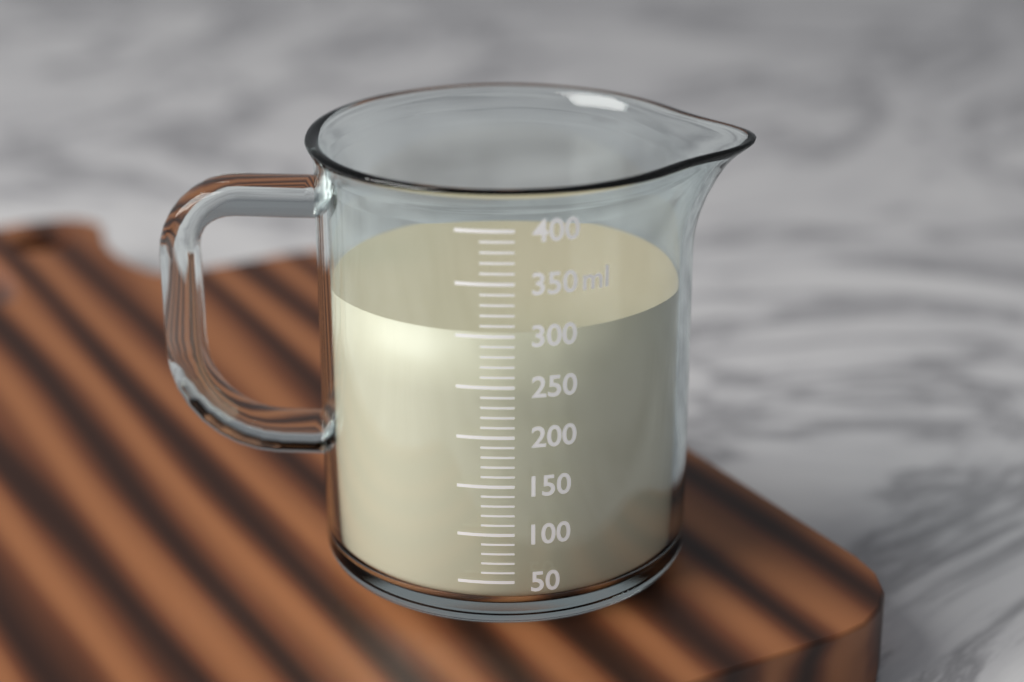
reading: 300 ml
